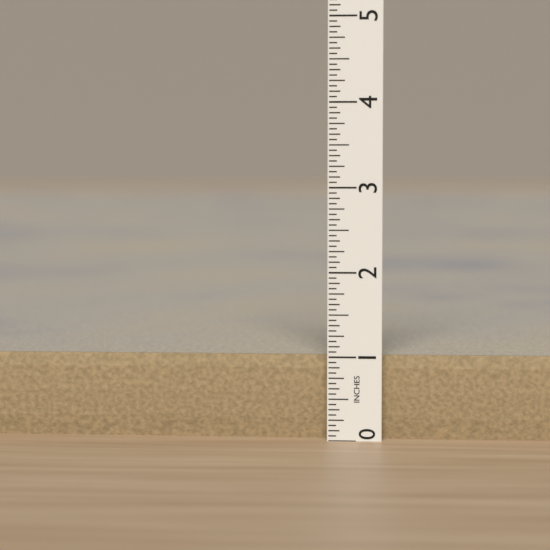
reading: 1.0000 in
